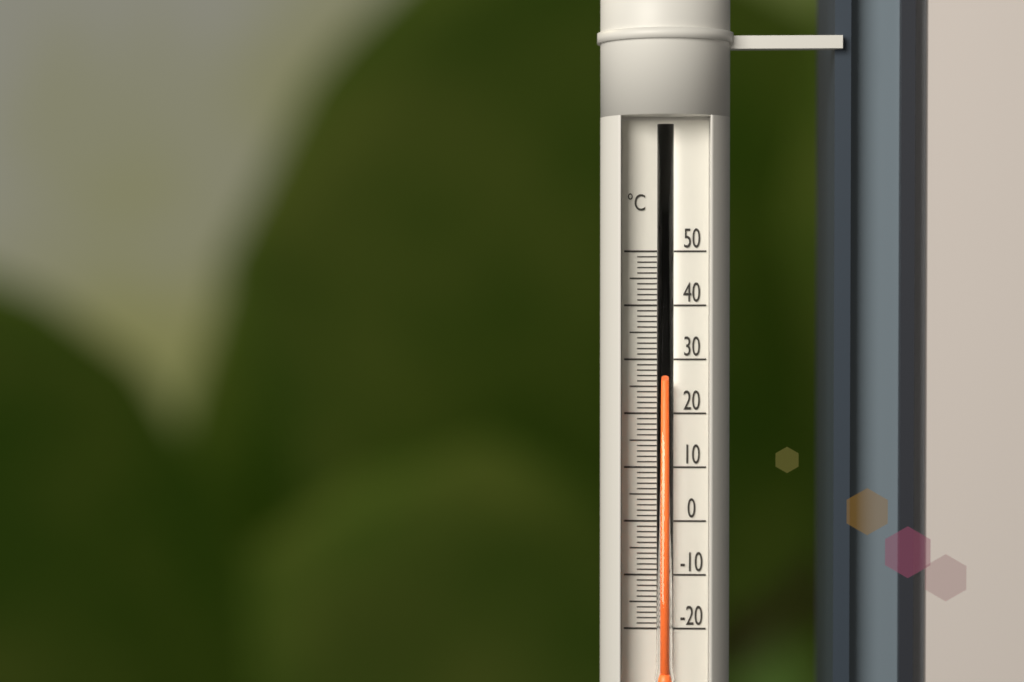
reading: 26 °C
